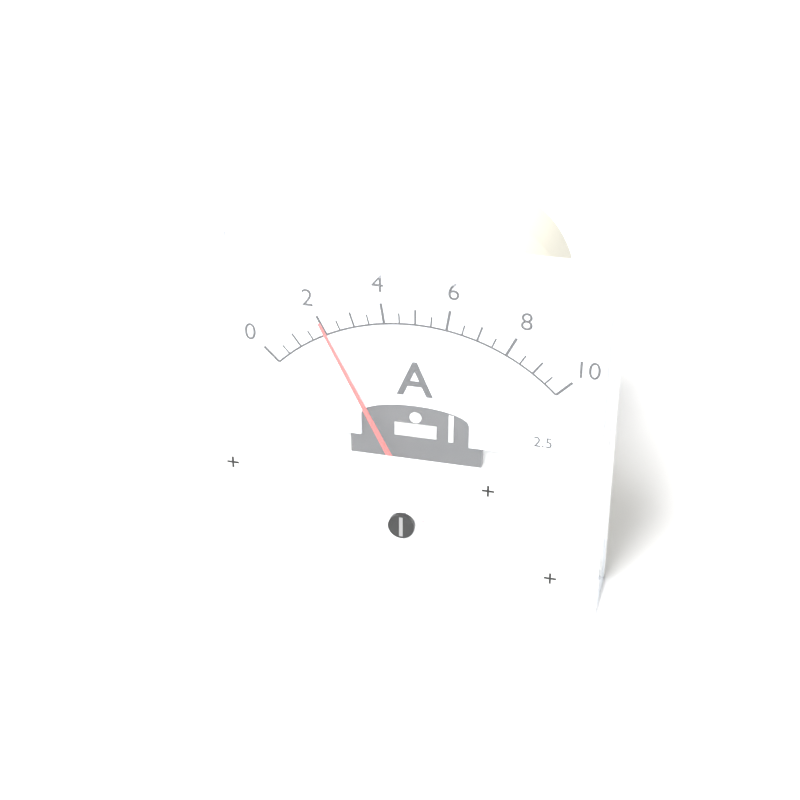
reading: 2.0 A
